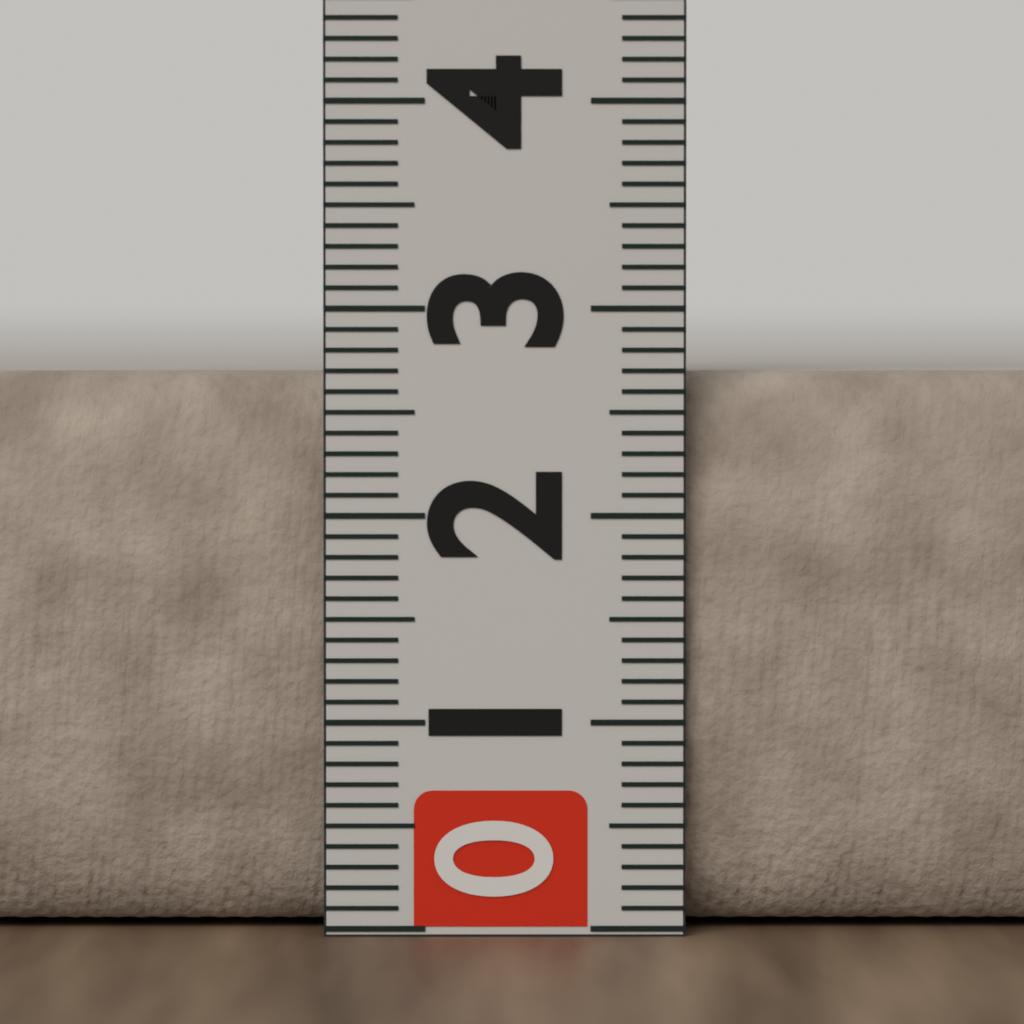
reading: 2.7 (no unit)
